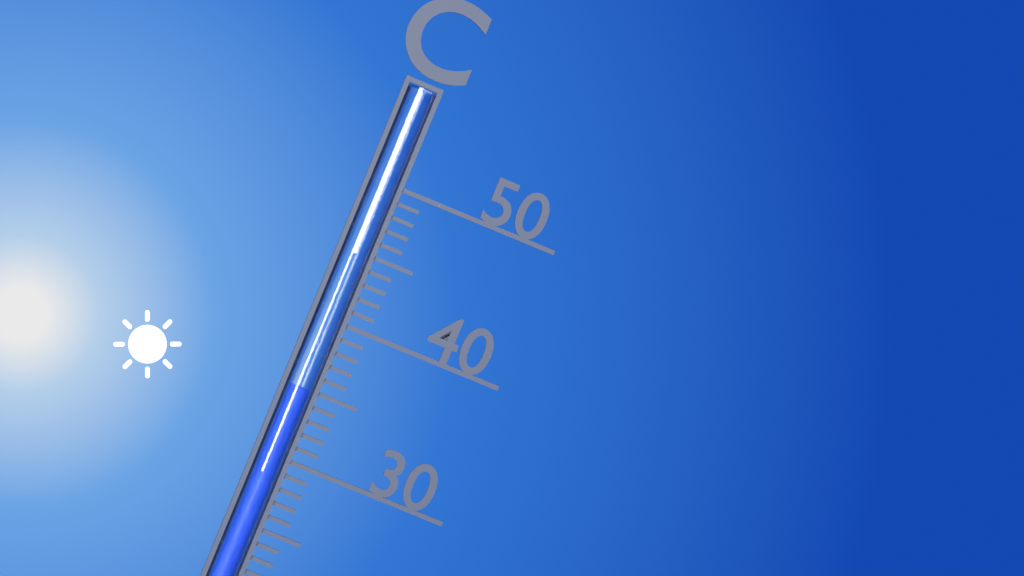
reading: 35 °C
